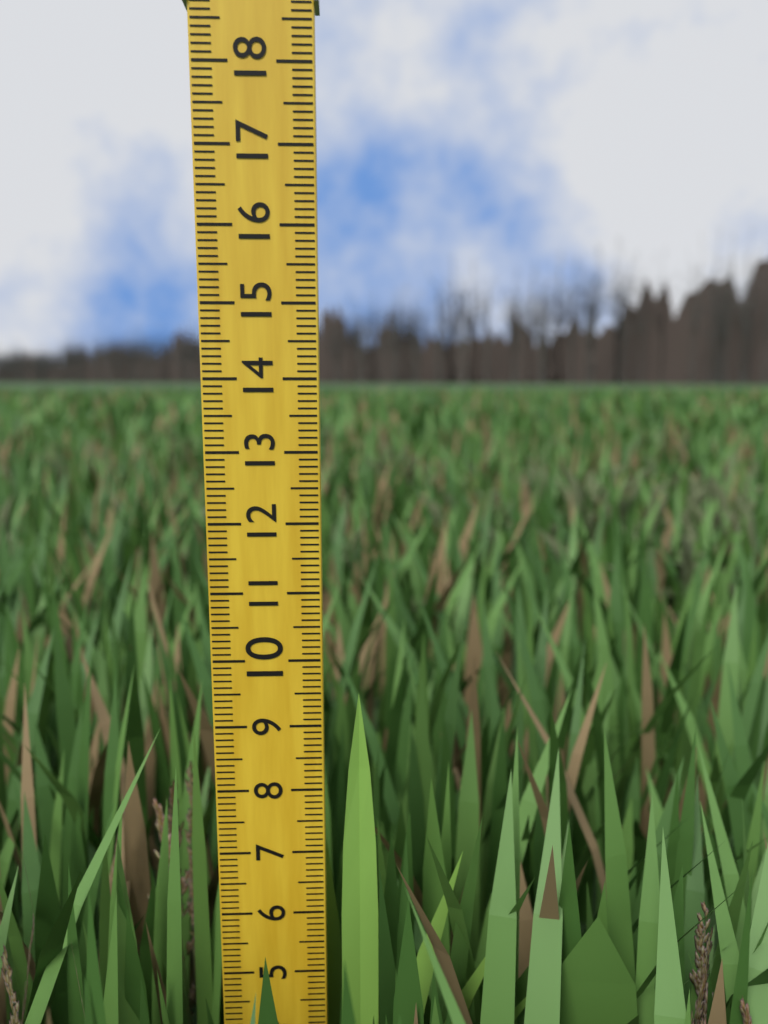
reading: 9.5 (no unit)
